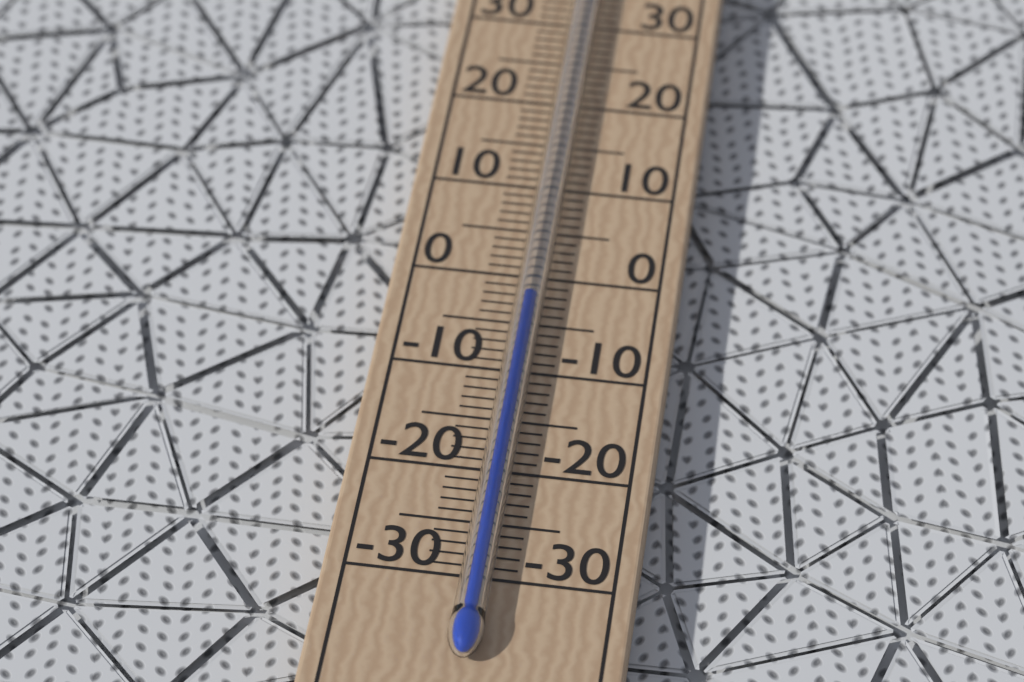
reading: -3 °C
